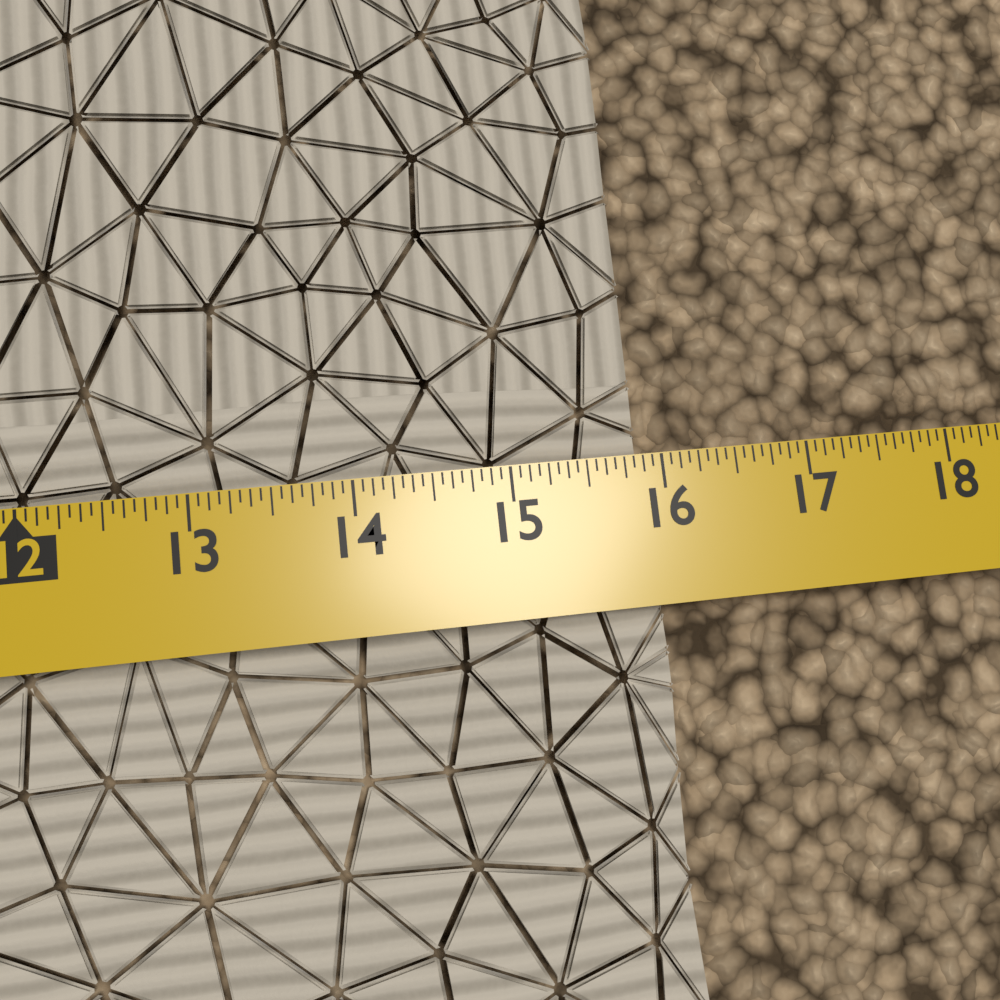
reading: 15.9375 in
